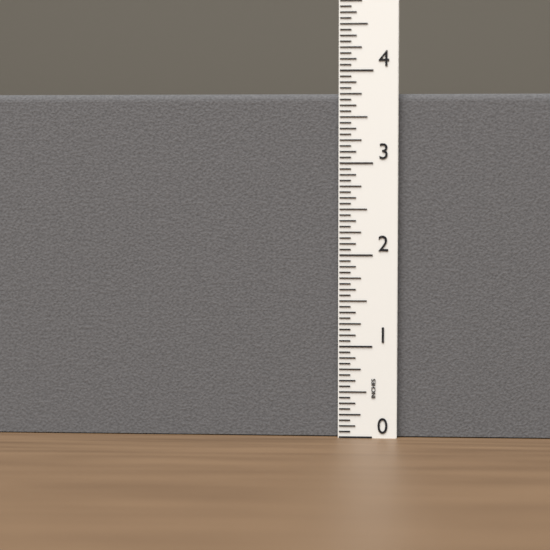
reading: 3.7500 in
